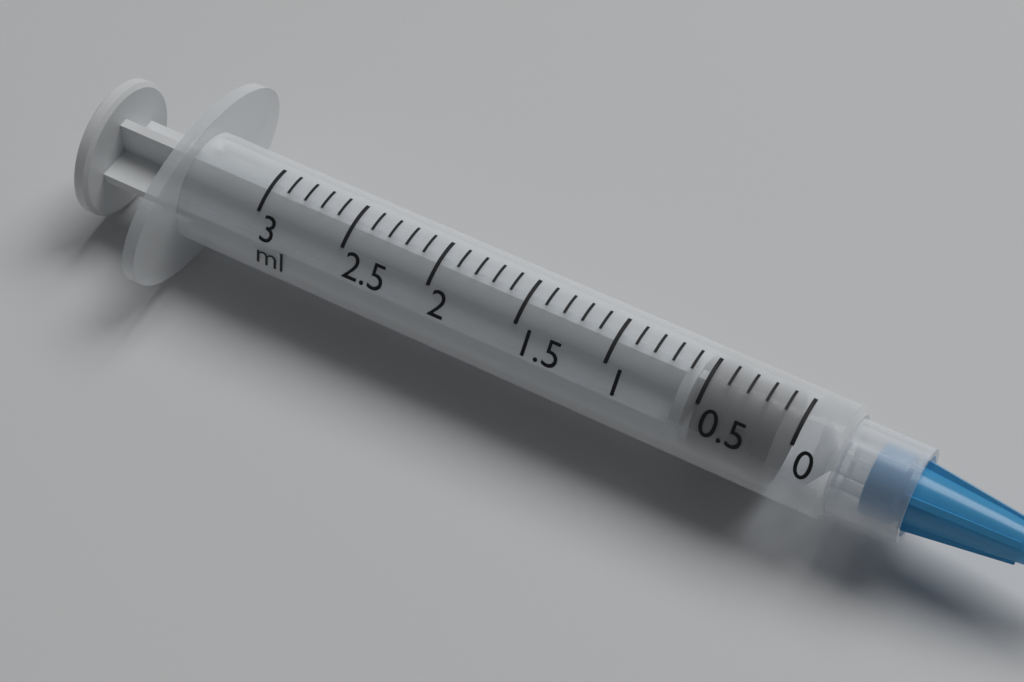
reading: 0.1 ml
